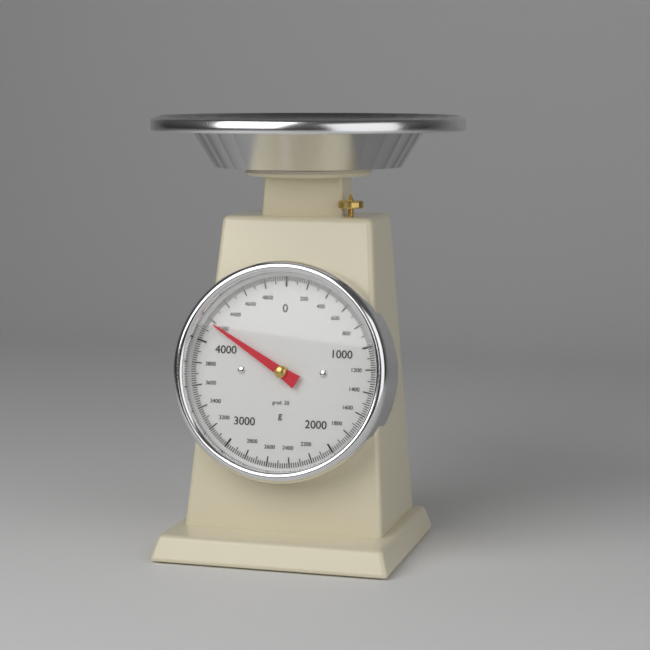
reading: 4180 g
